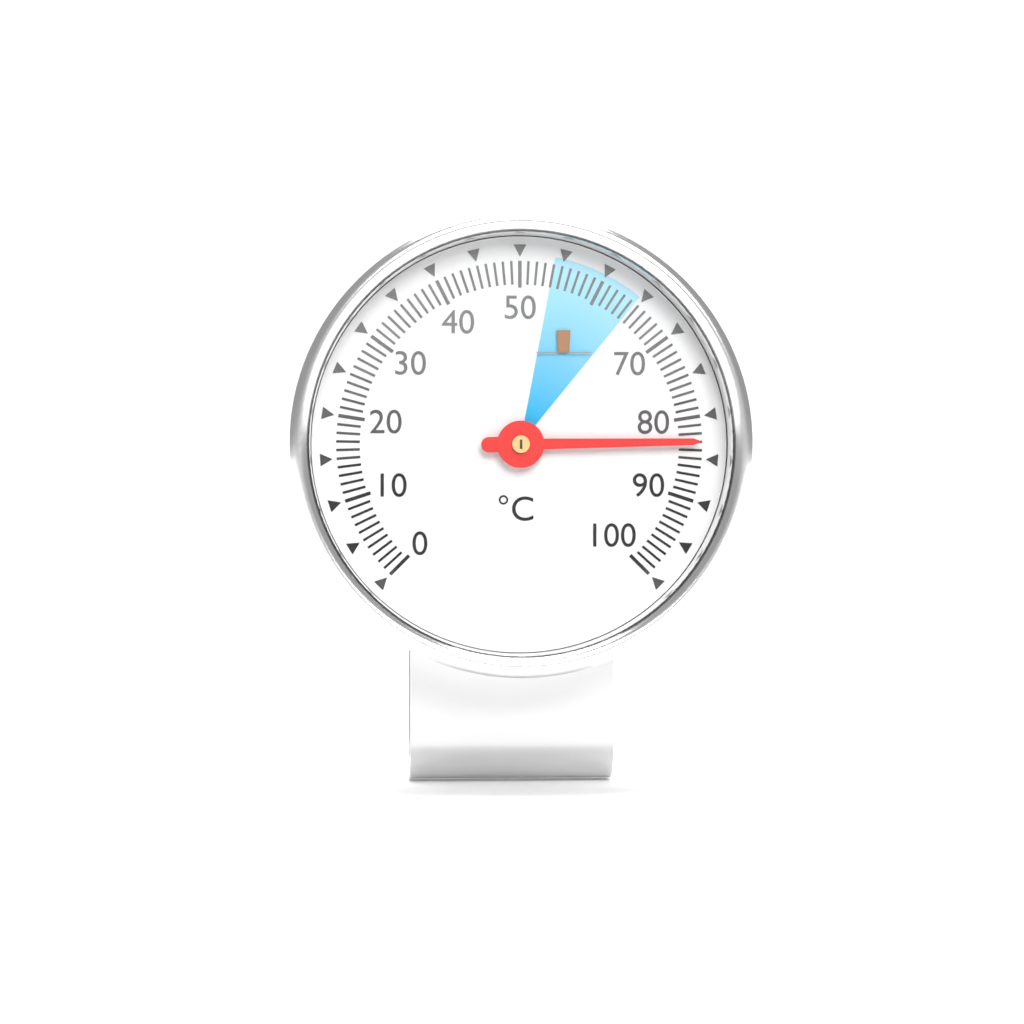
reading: 83 °C
